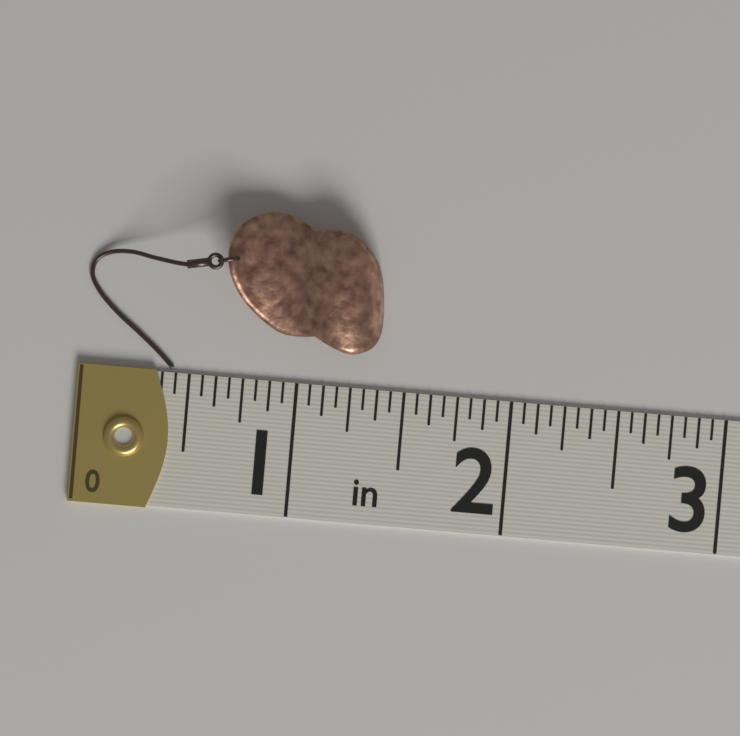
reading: 1.3750 in
